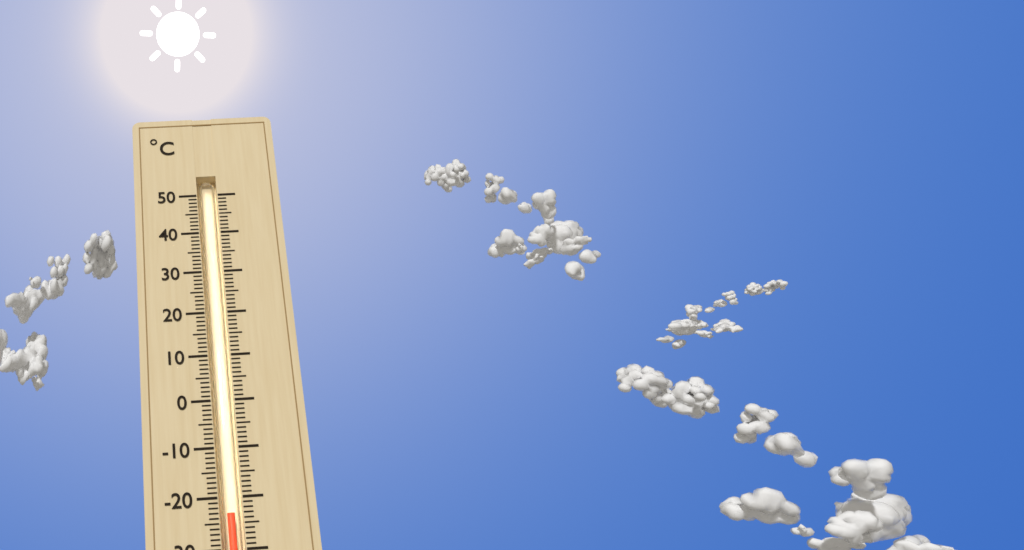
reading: -23 °C
